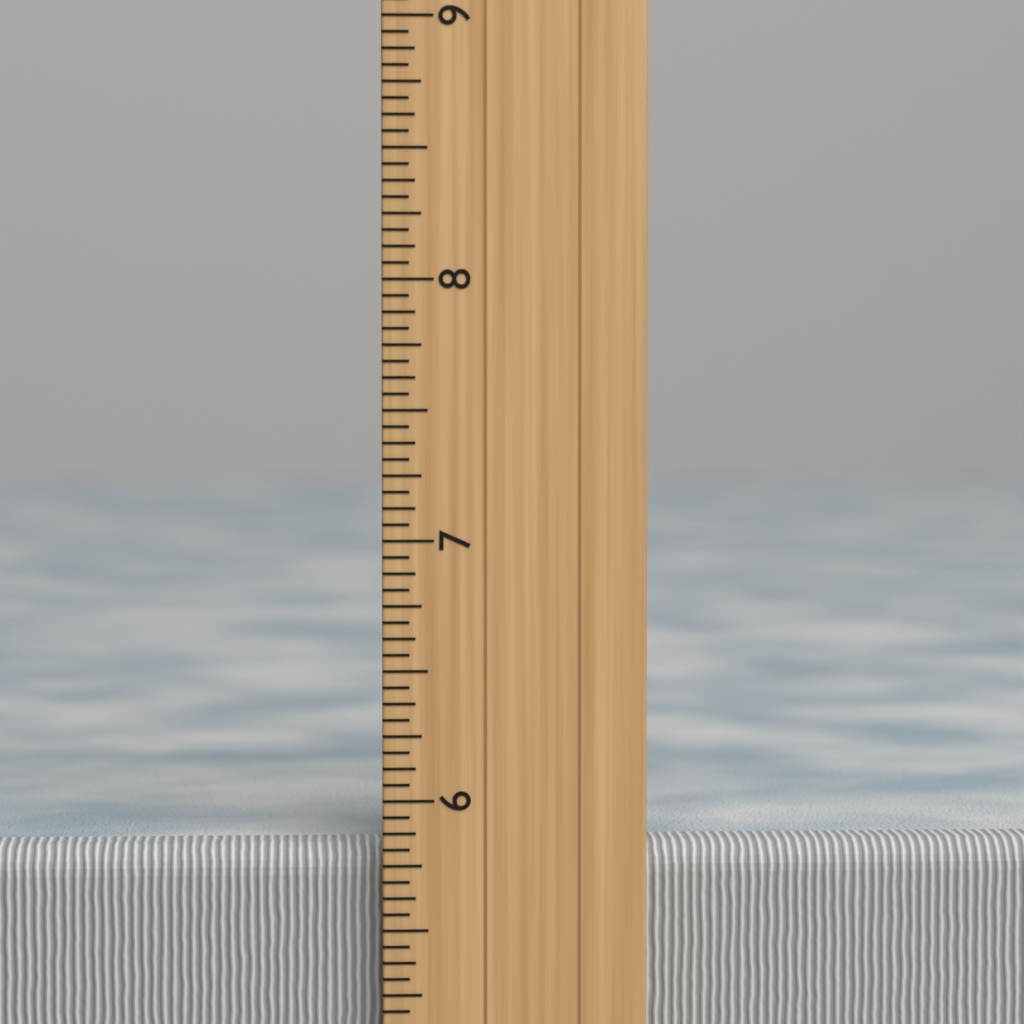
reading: 5.8125 inch
